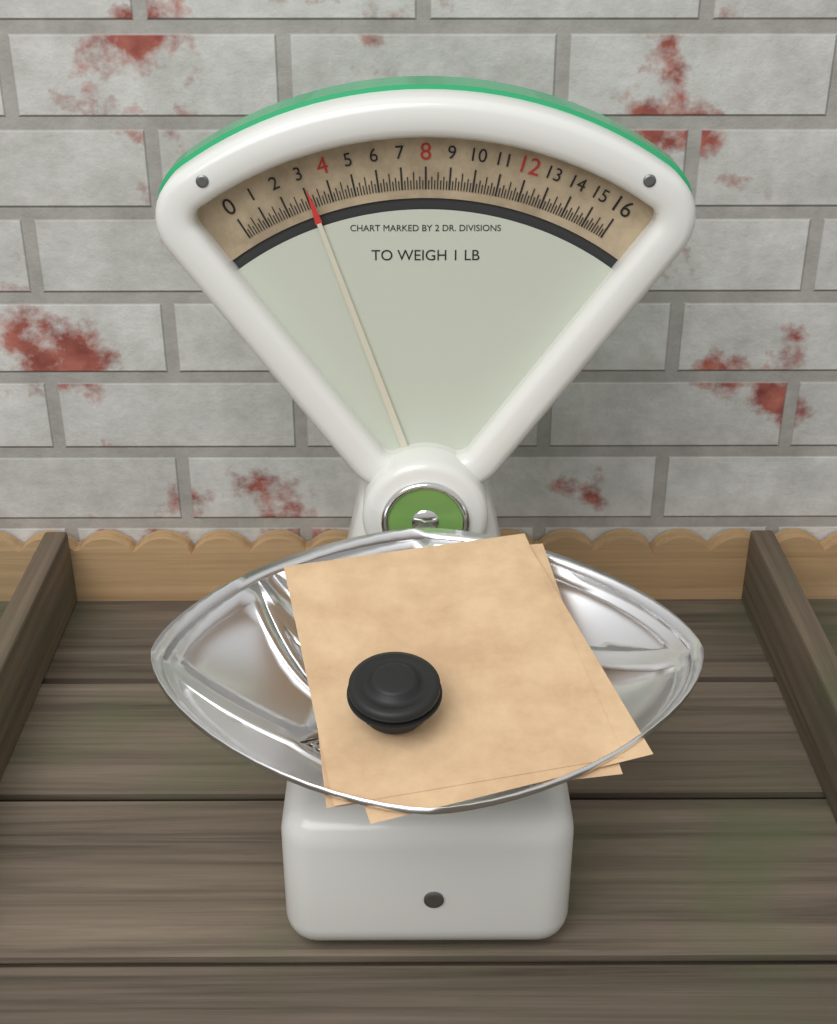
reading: 3.125 oz
